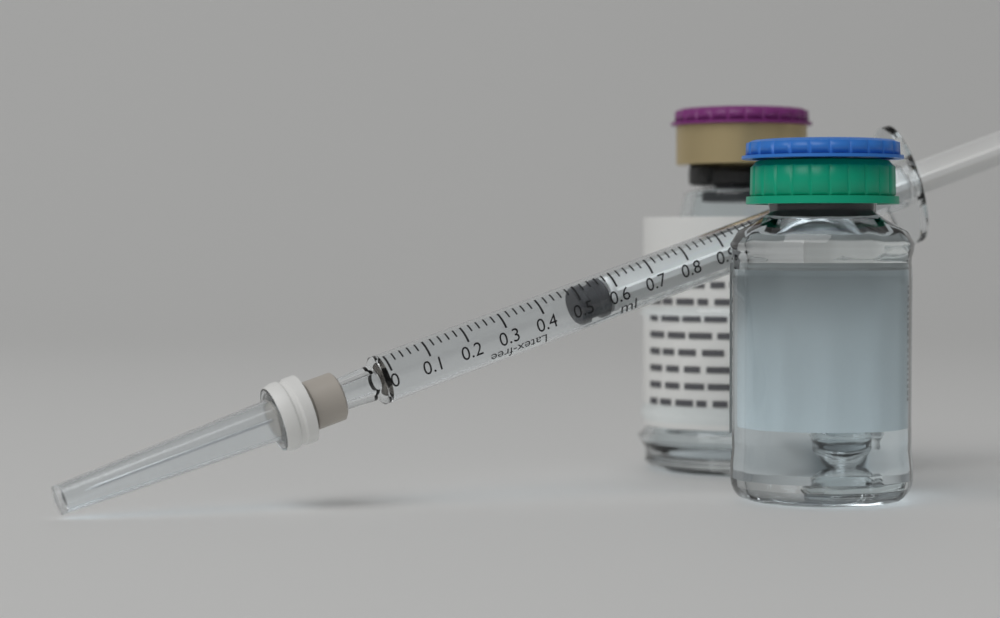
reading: 0.50 ml
